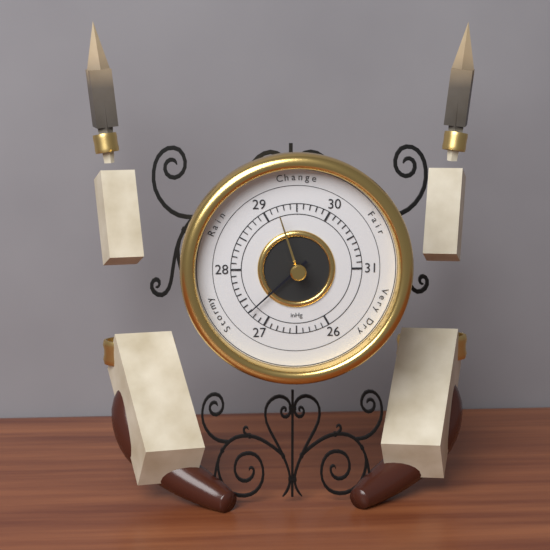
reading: 27.3 inHg
